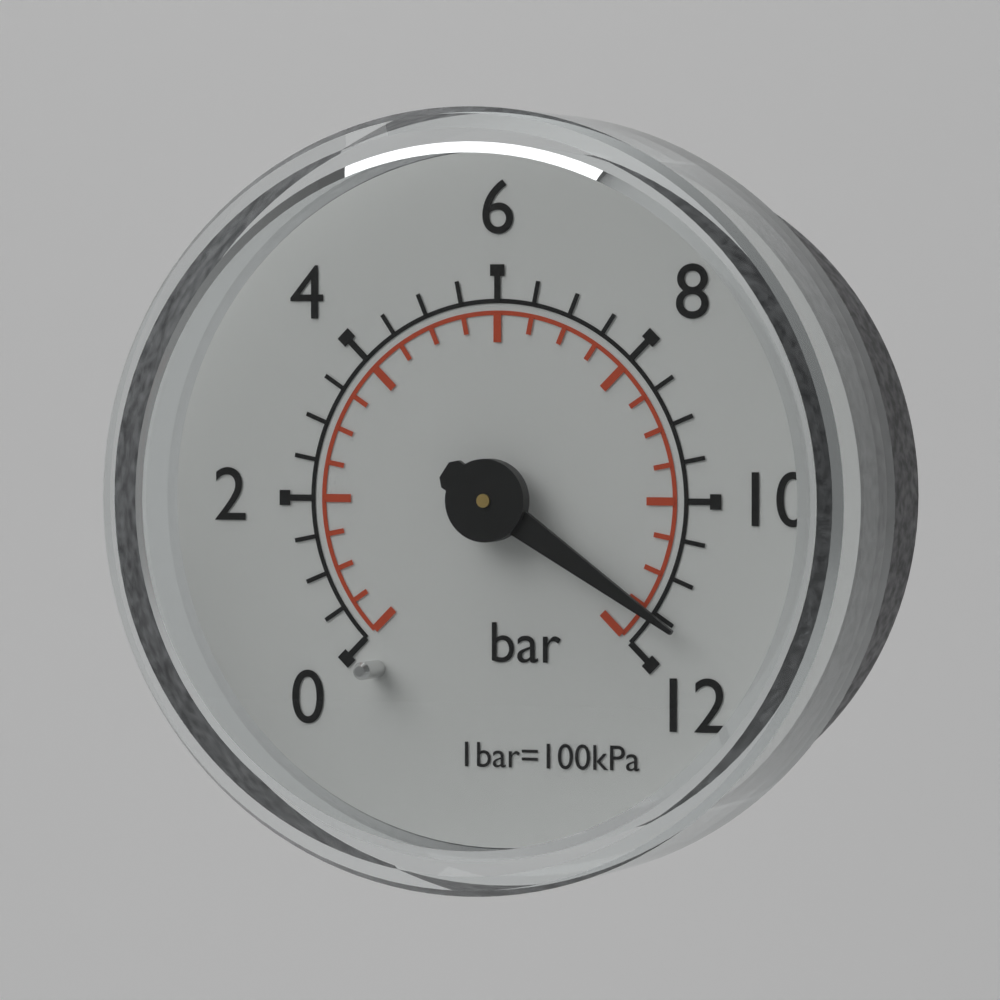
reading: 11.5 bar
